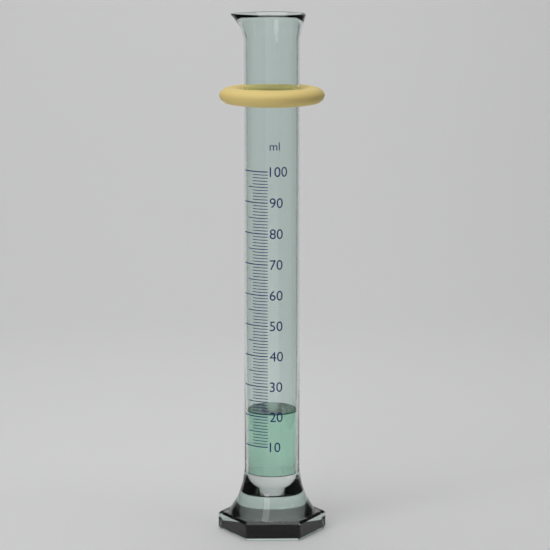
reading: 21 ml
